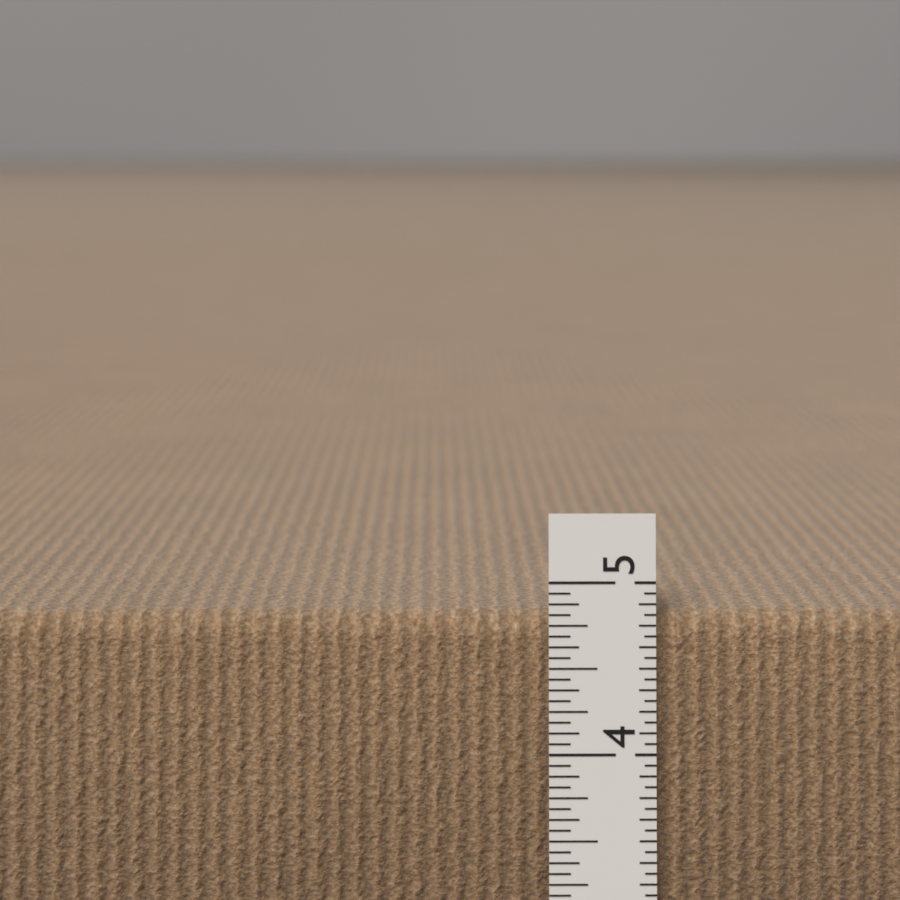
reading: 4.8125 in
